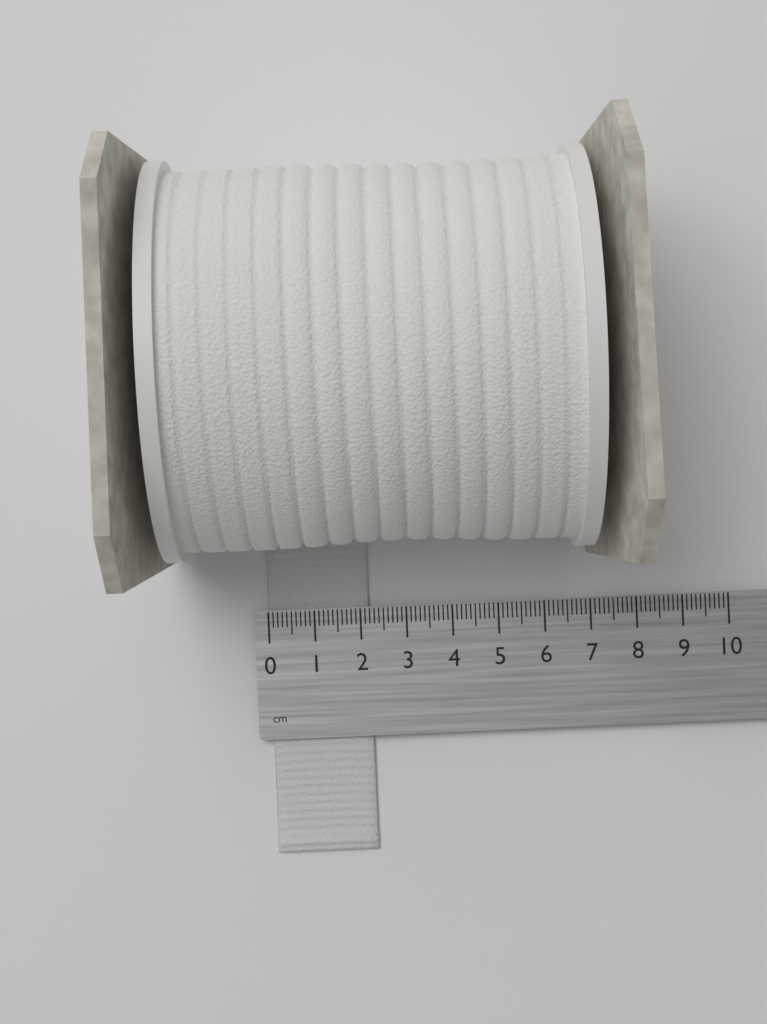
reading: 2.2 cm
